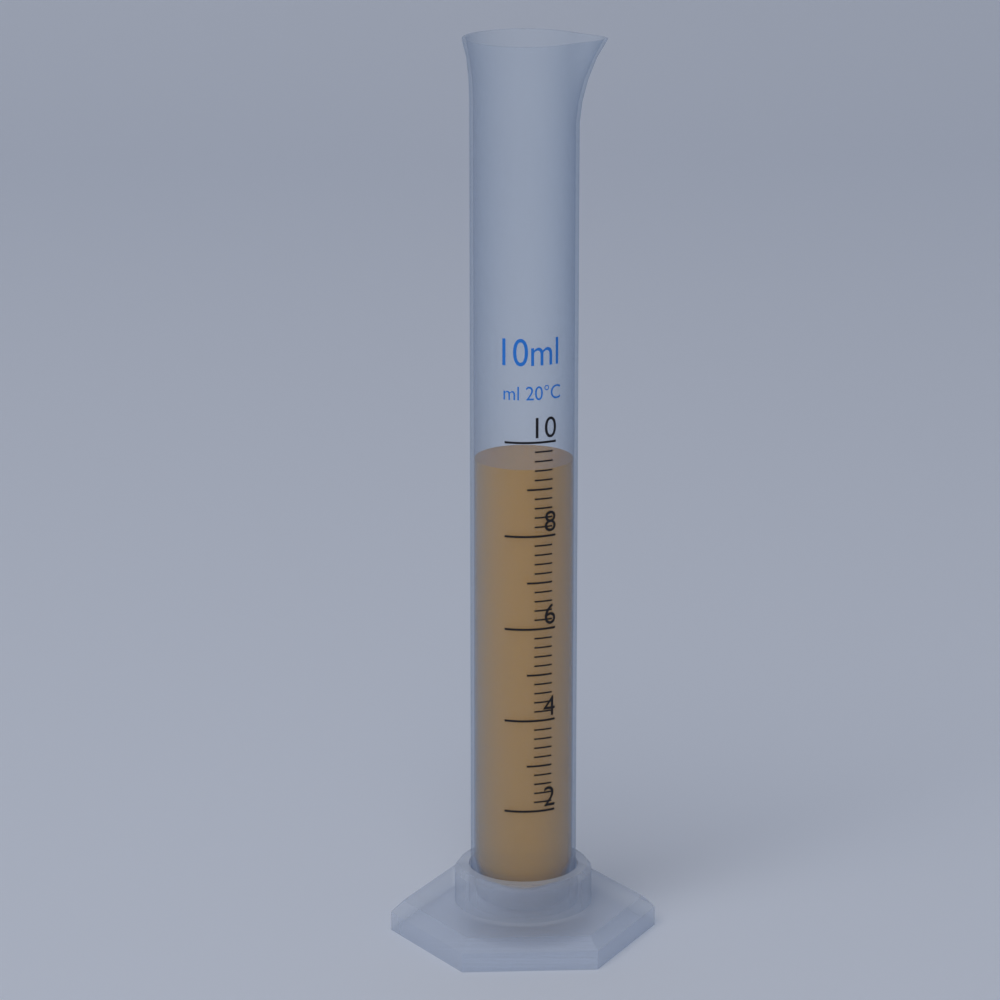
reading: 9.4 ml
